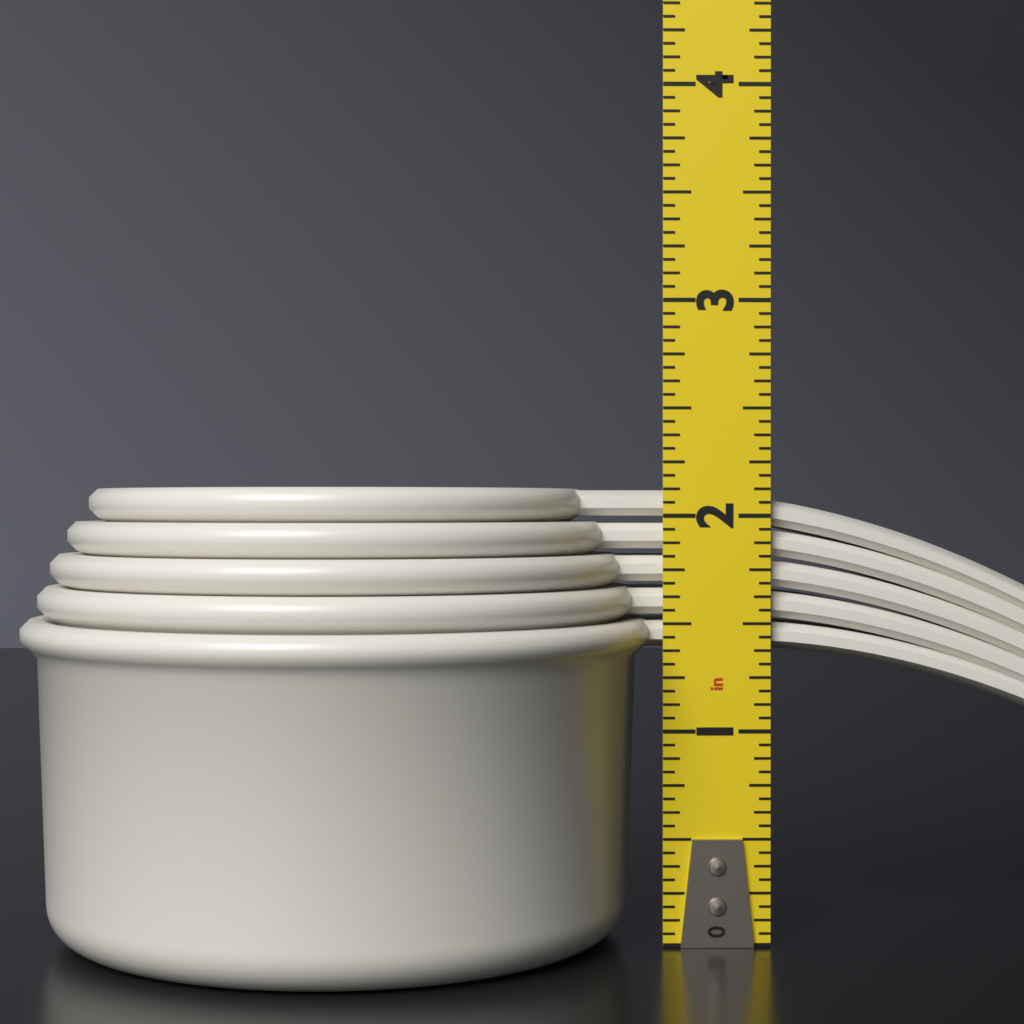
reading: 2.1250 in
